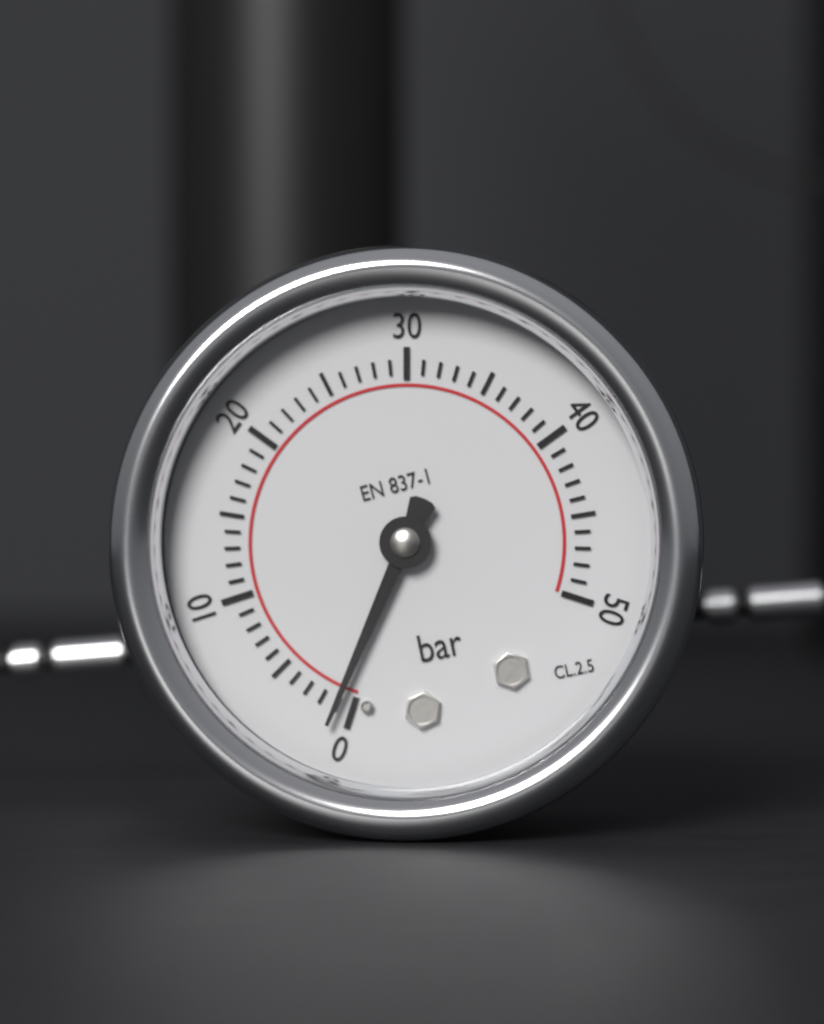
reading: 1 bar
